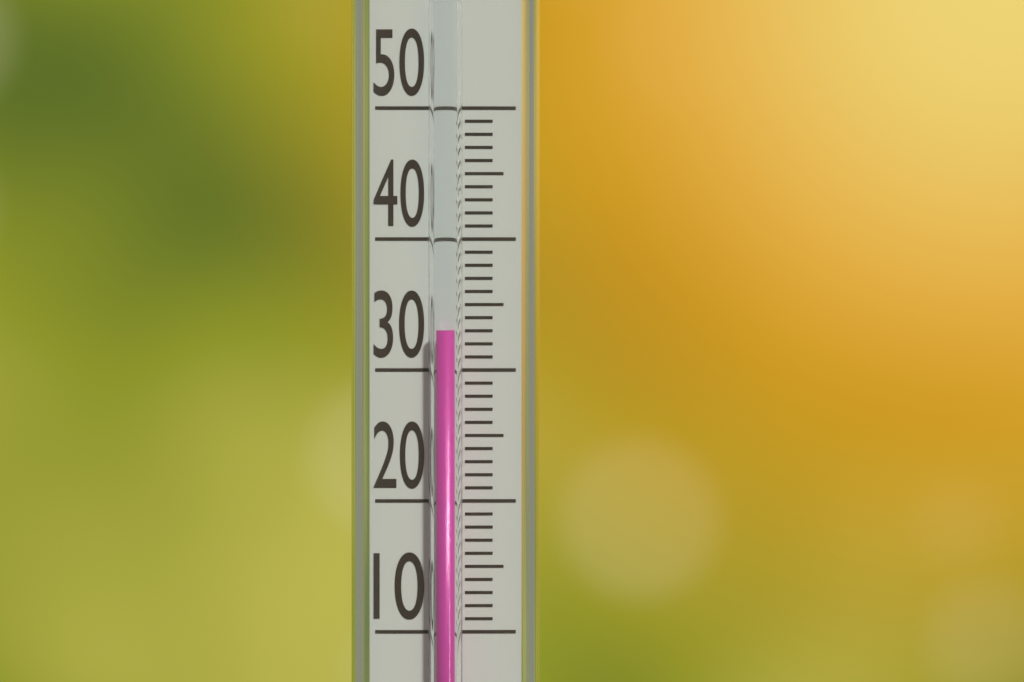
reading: 33 (no unit)
